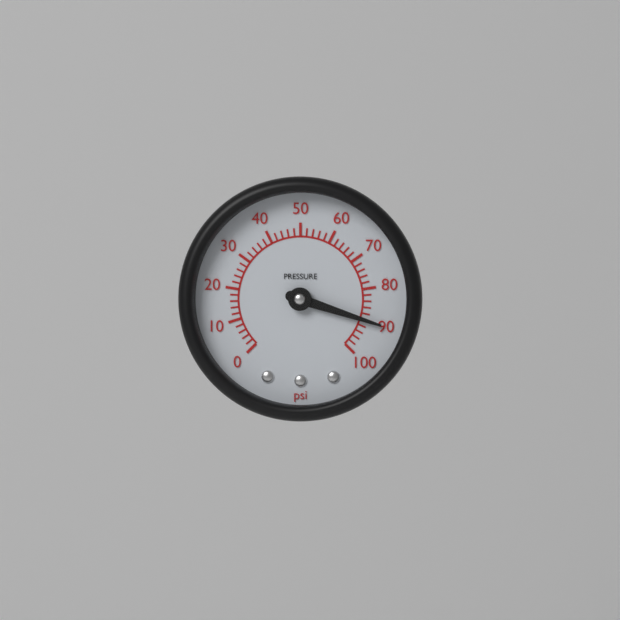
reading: 90 psi
